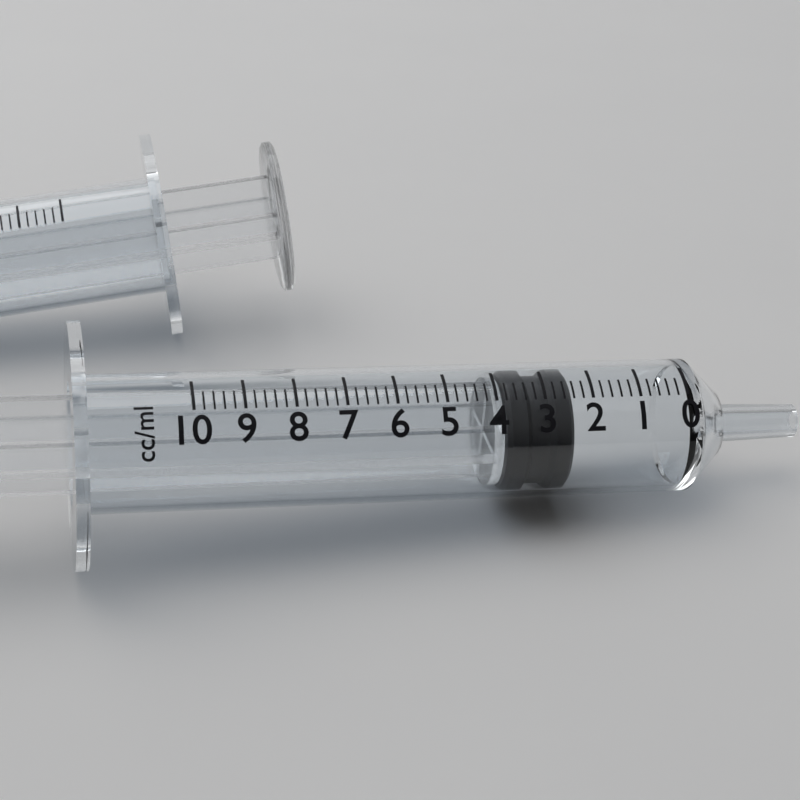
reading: 2.4 ml
